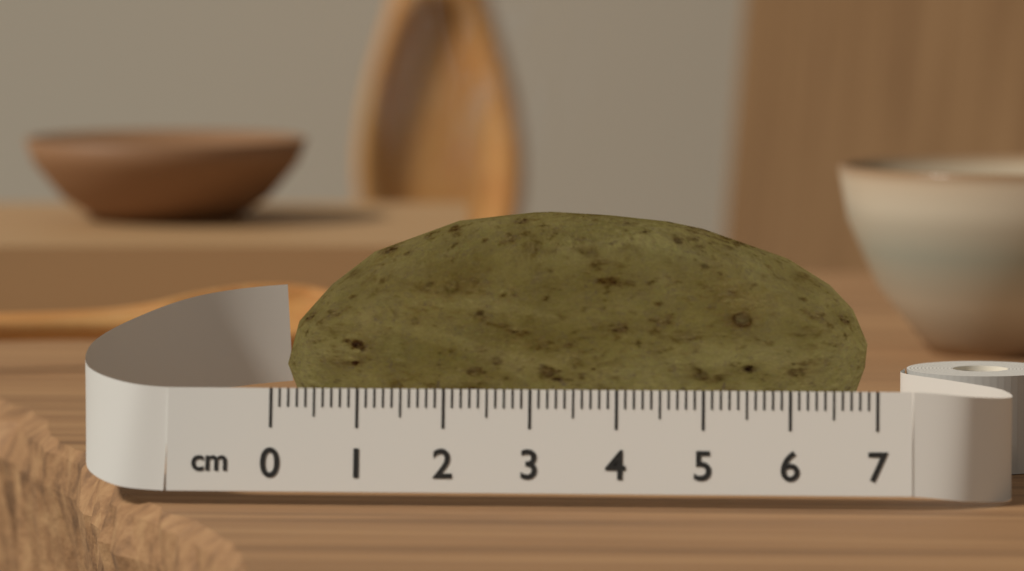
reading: 6.9 cm
